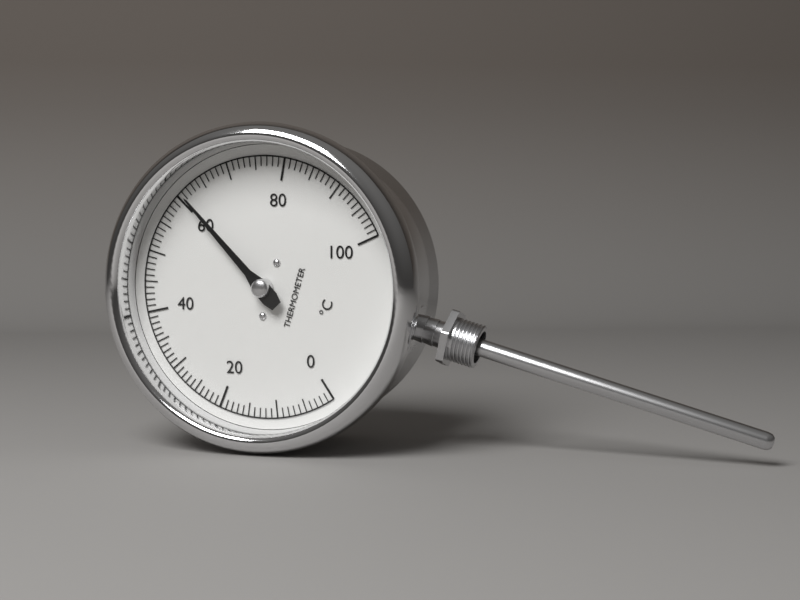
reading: 61 °C
